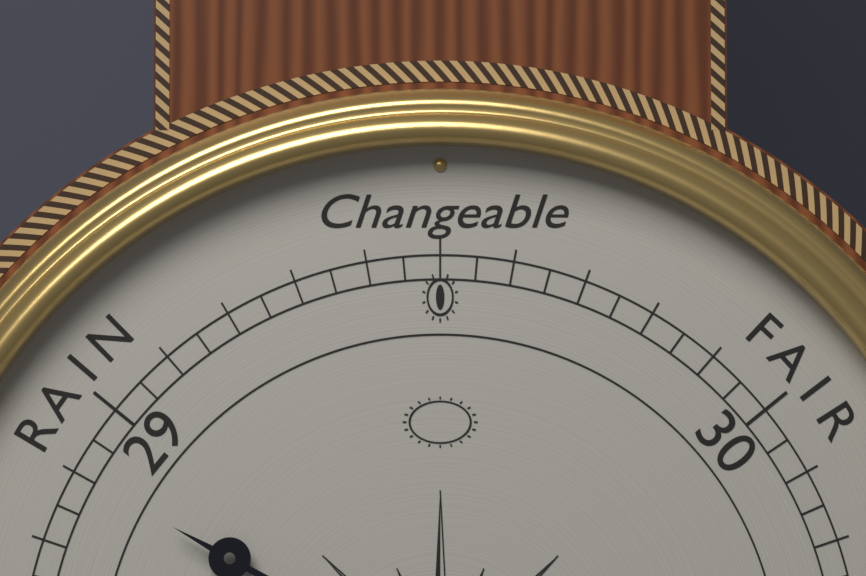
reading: 28.90 (no unit)
